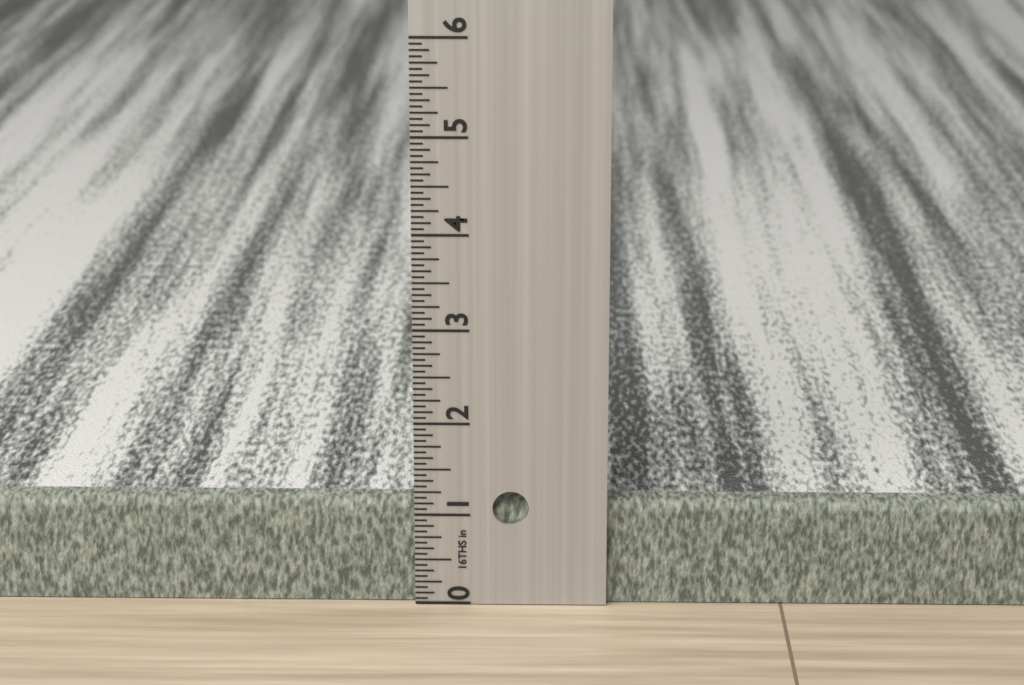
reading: 1.1250 in
